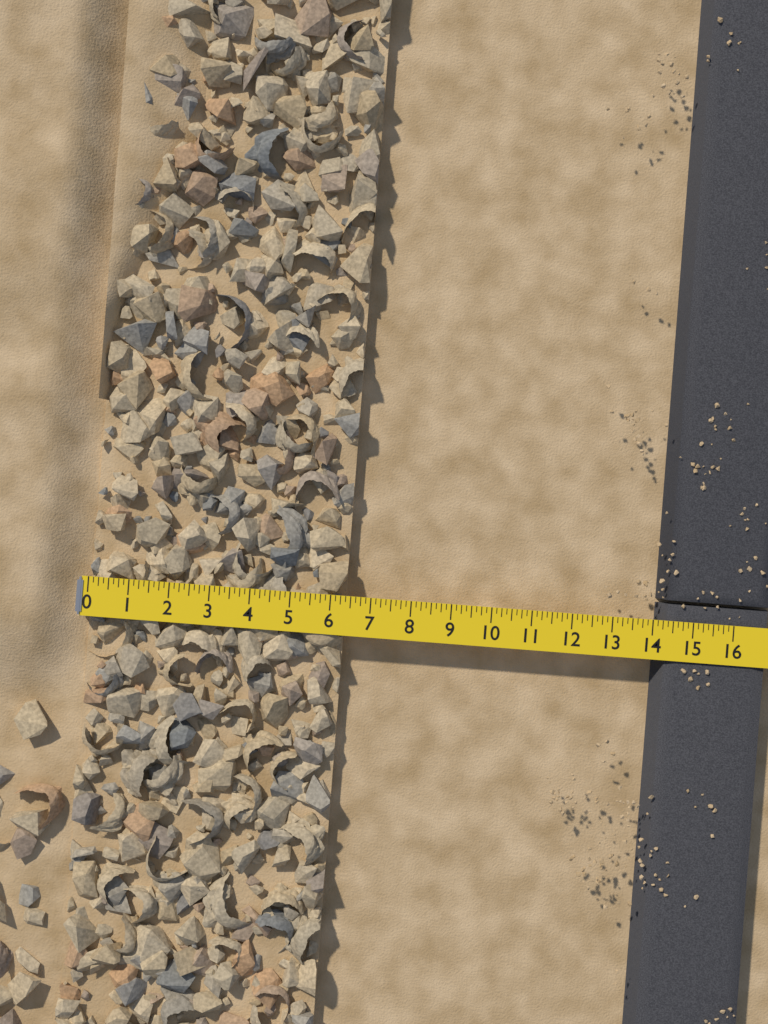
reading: 6.375 (no unit)
